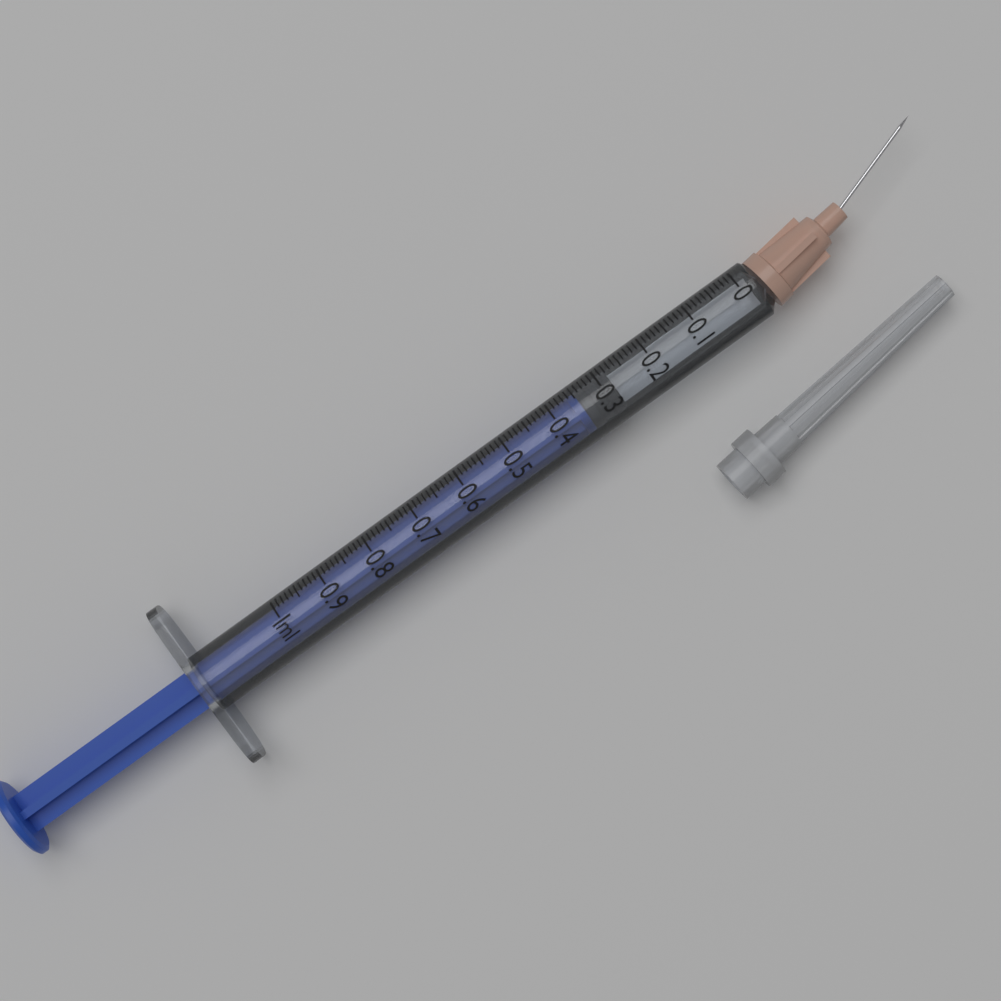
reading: 0.28 ml
